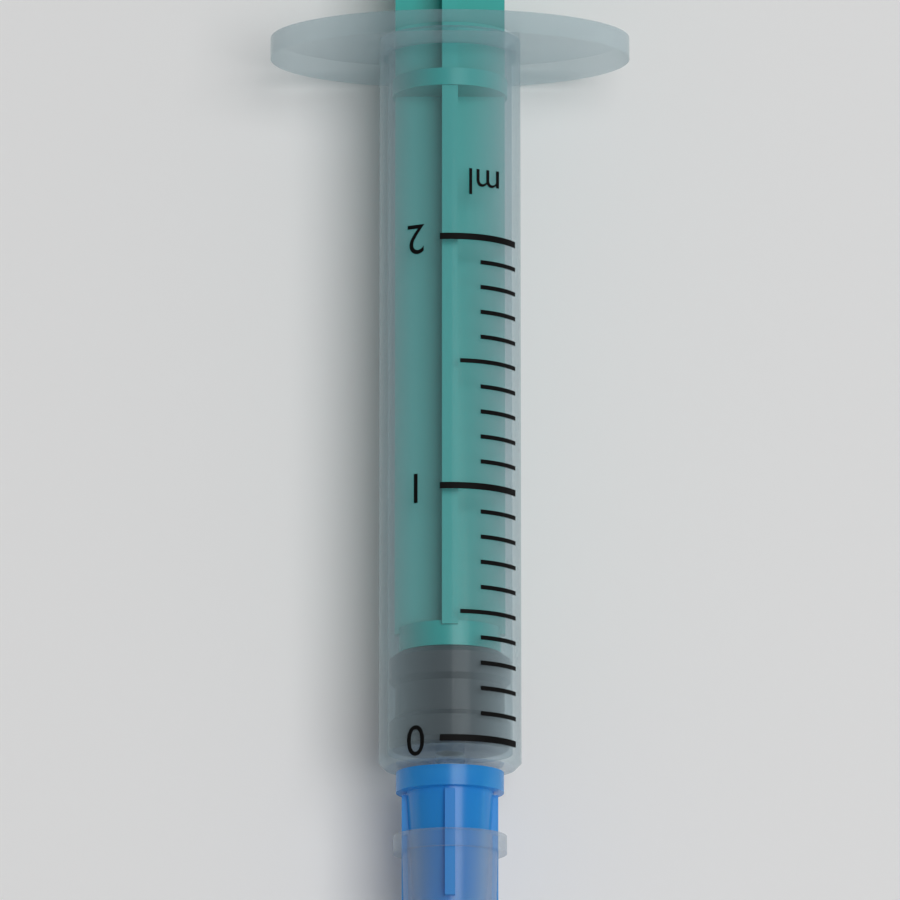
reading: 0.0 ml
